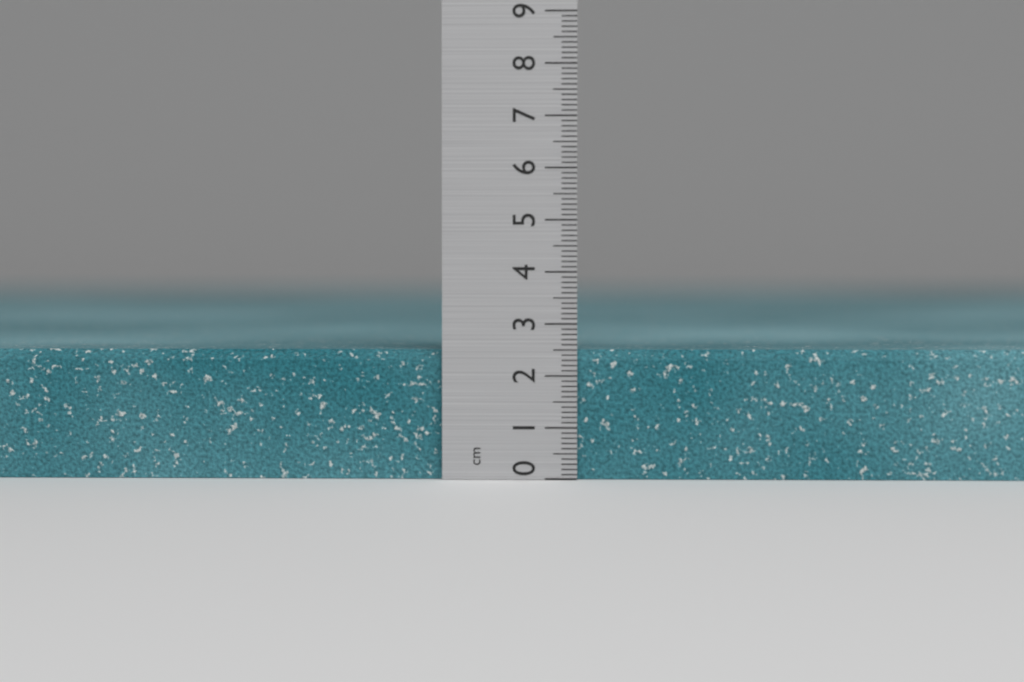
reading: 2.5 cm
